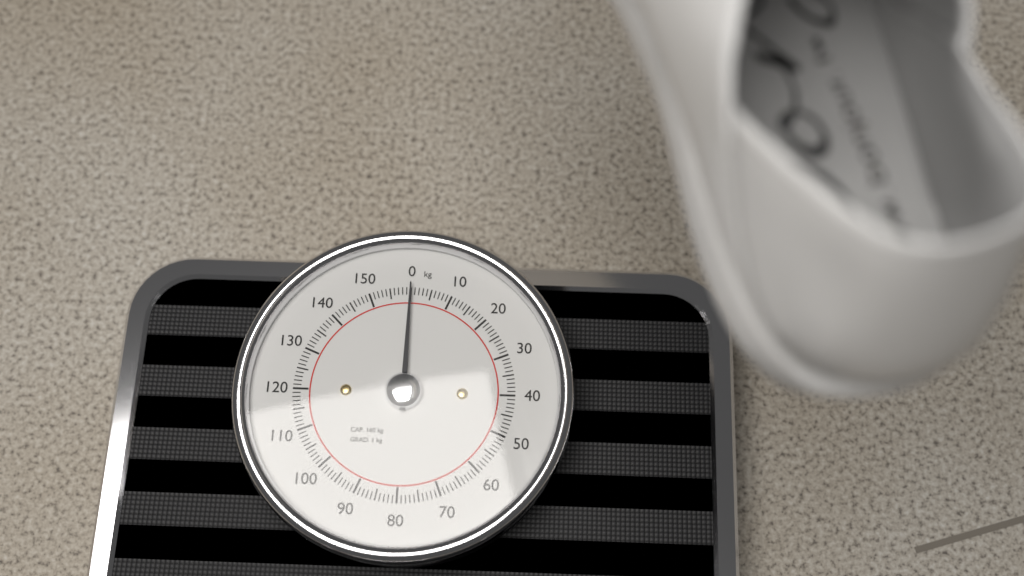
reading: 0 kg
